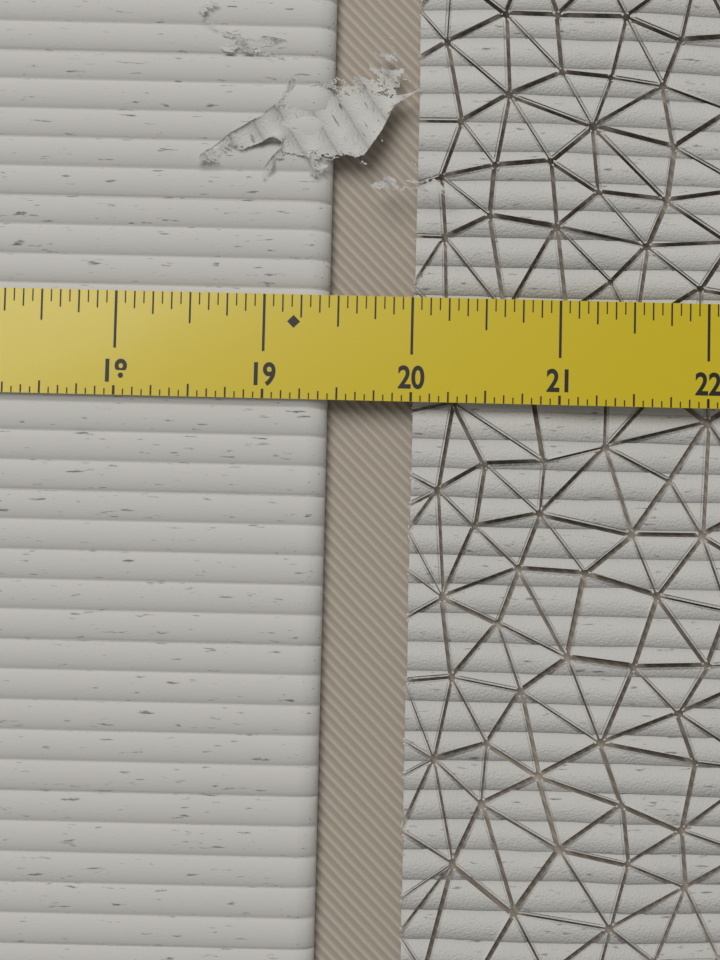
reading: 19.4375 in
